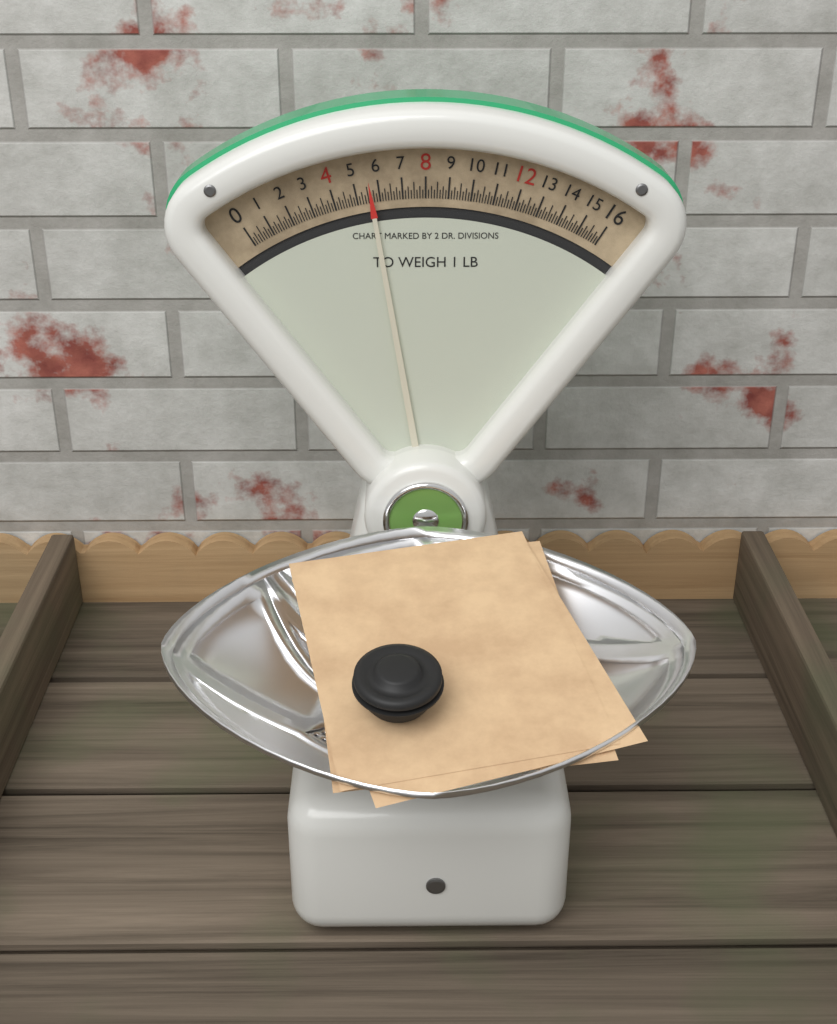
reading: 5.625 oz
